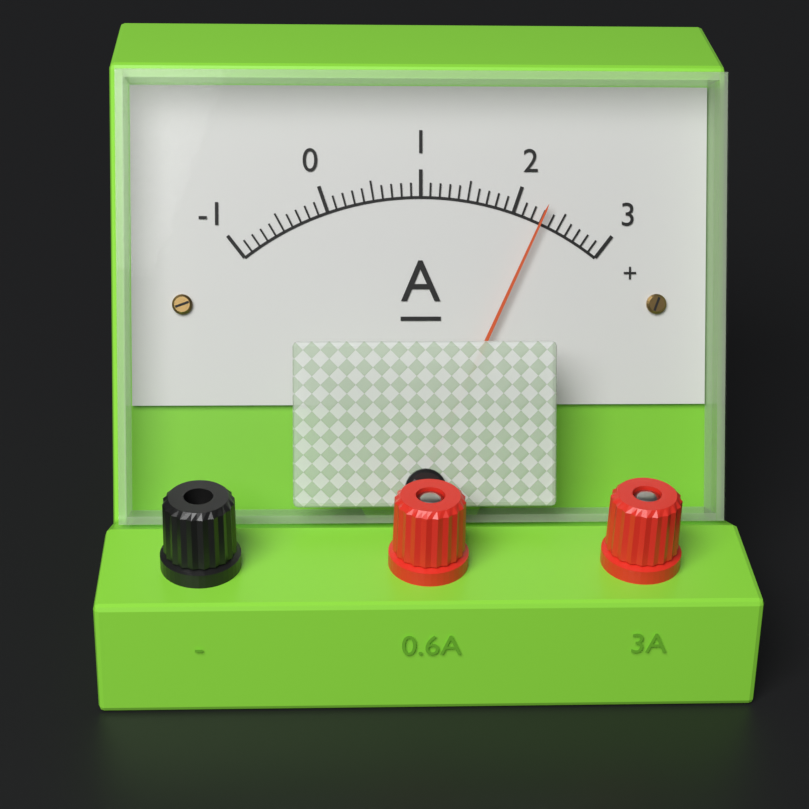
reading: 2.3 A
